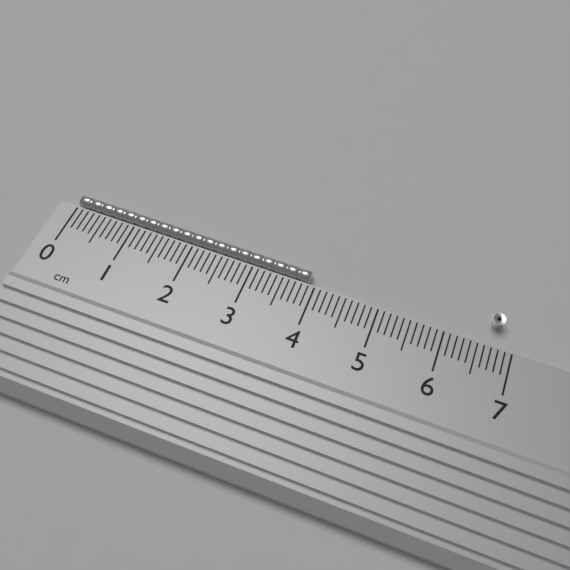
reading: 3.9 cm
